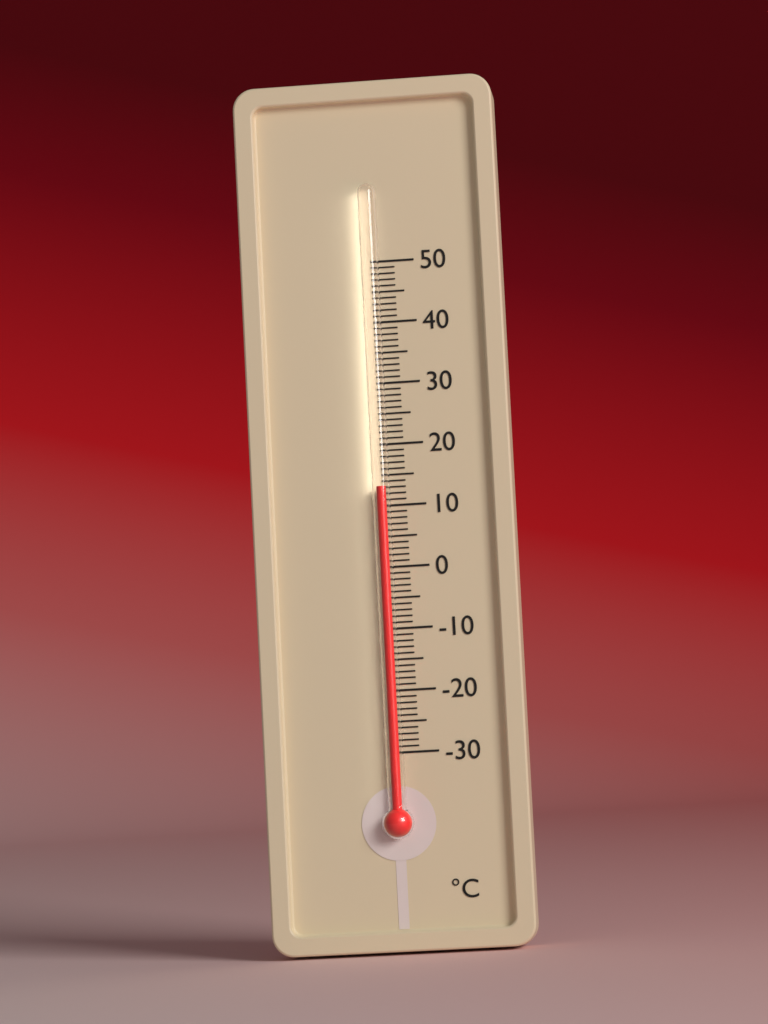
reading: 13 °C
